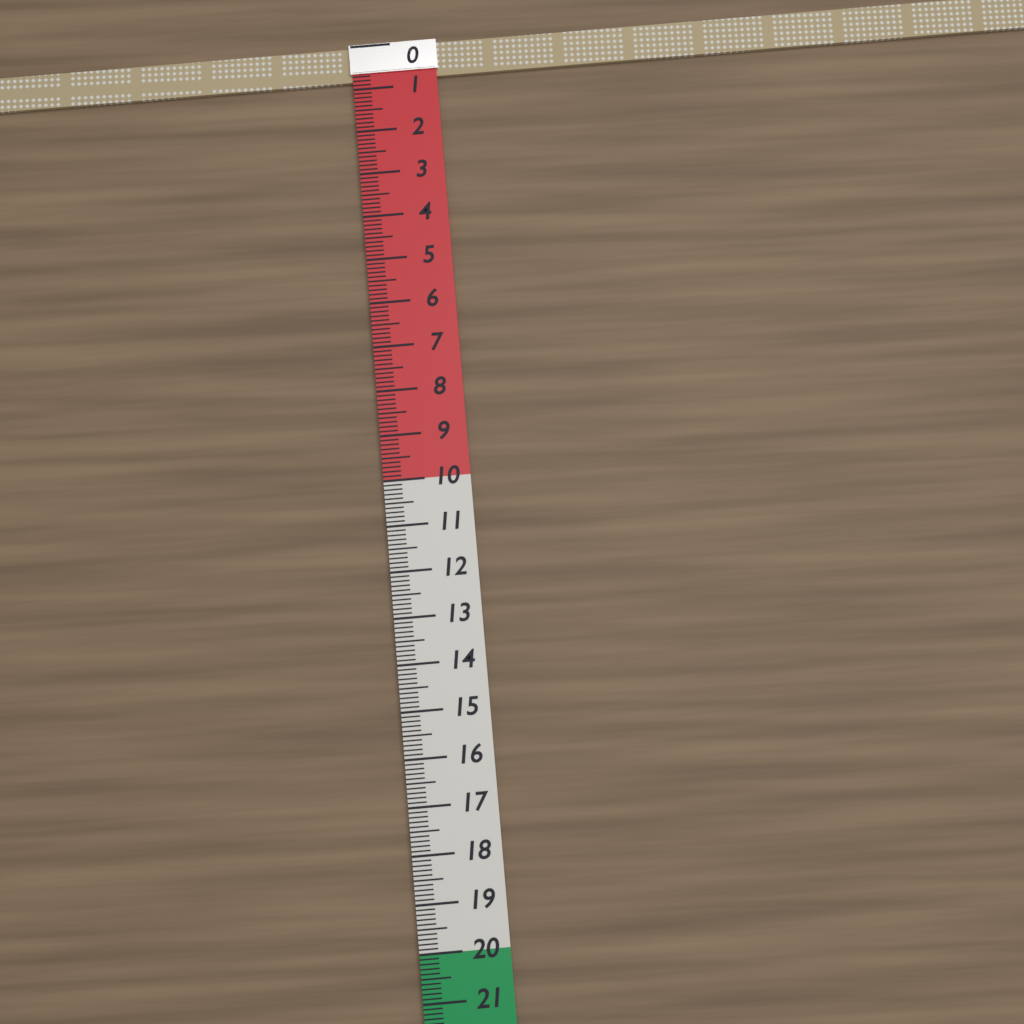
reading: 0.8 (no unit)
